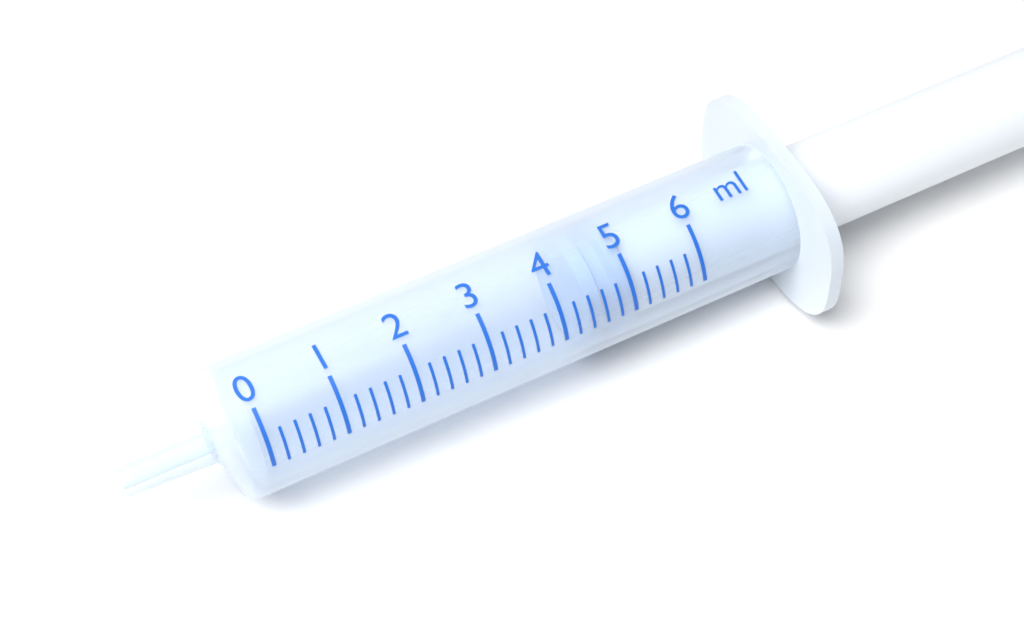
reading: 4.4 ml
